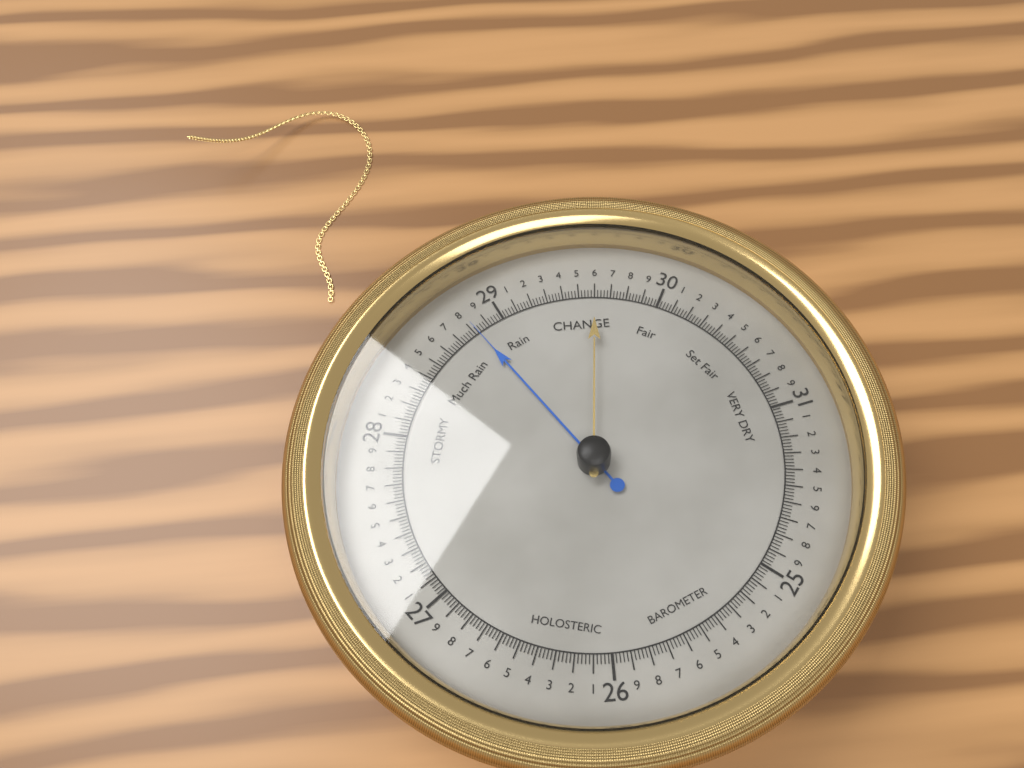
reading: 28.82 (no unit)
